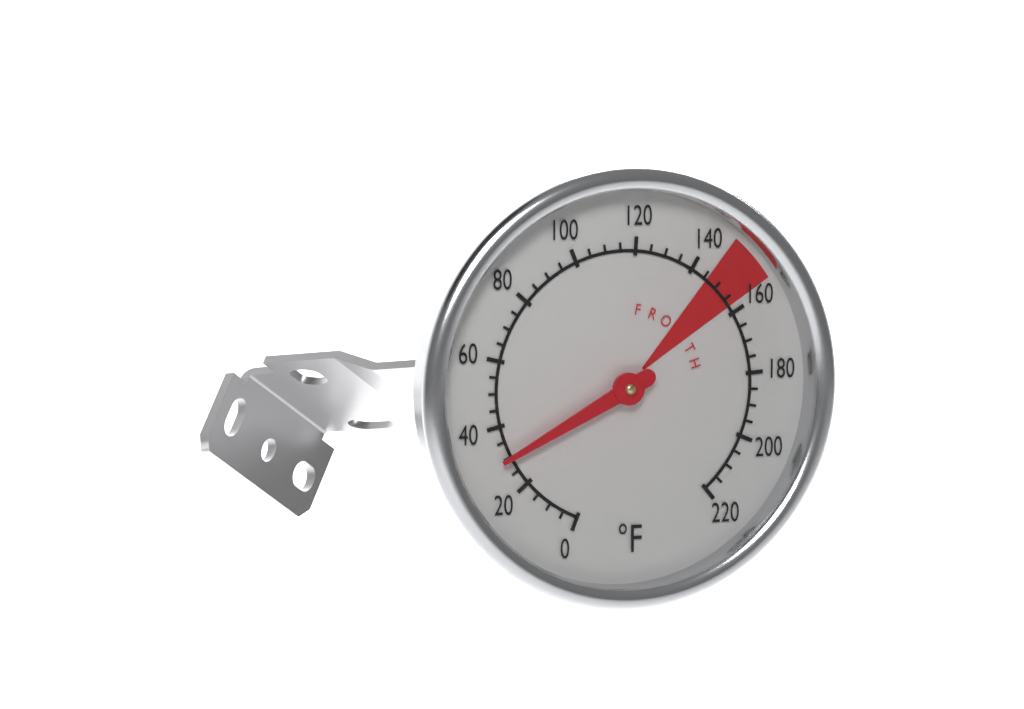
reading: 30 °F
